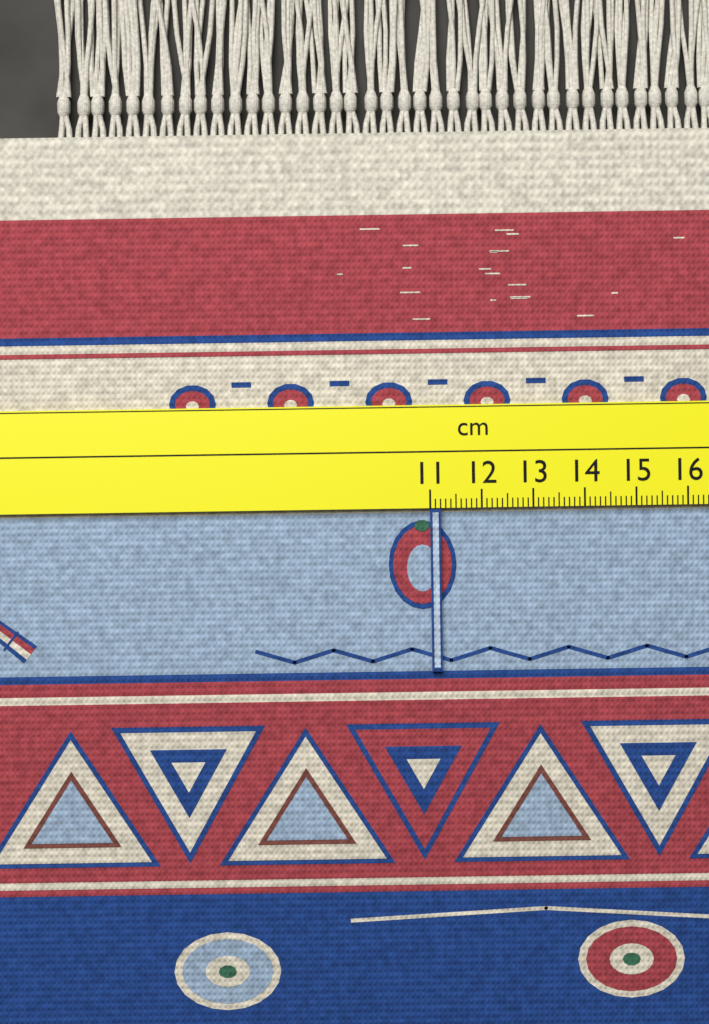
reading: 11.2 cm
